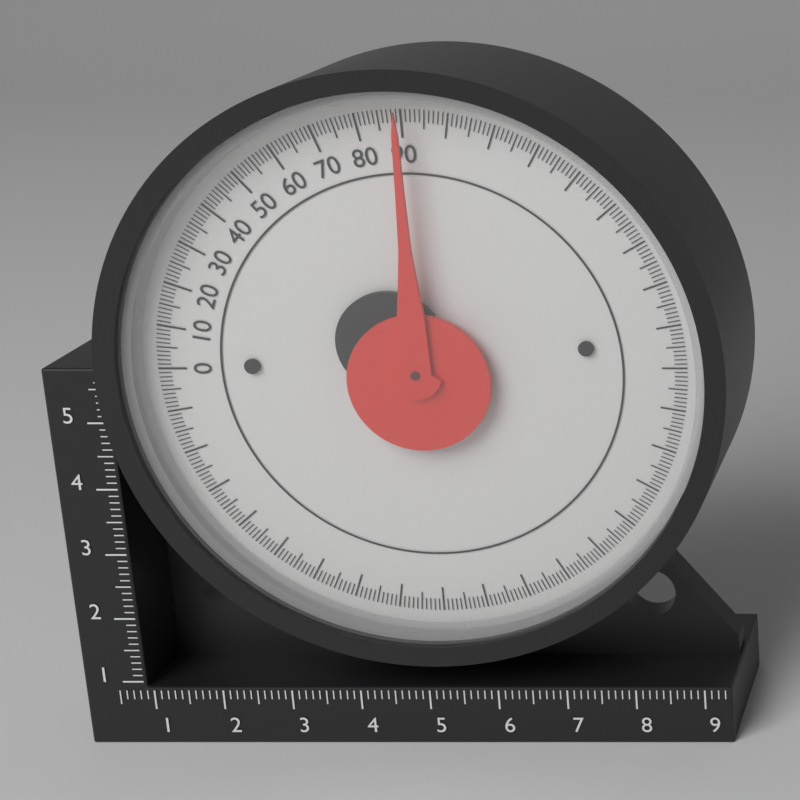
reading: 90 (no unit)
